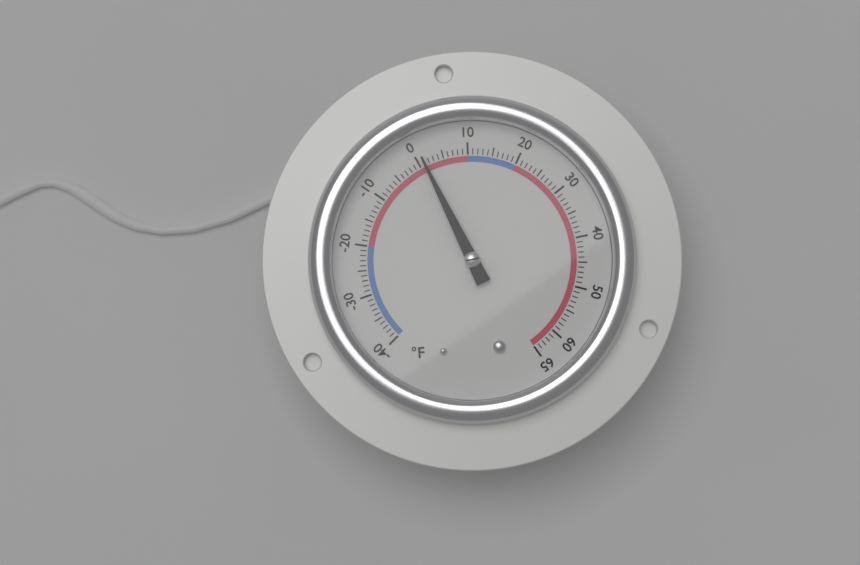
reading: 1 °F
